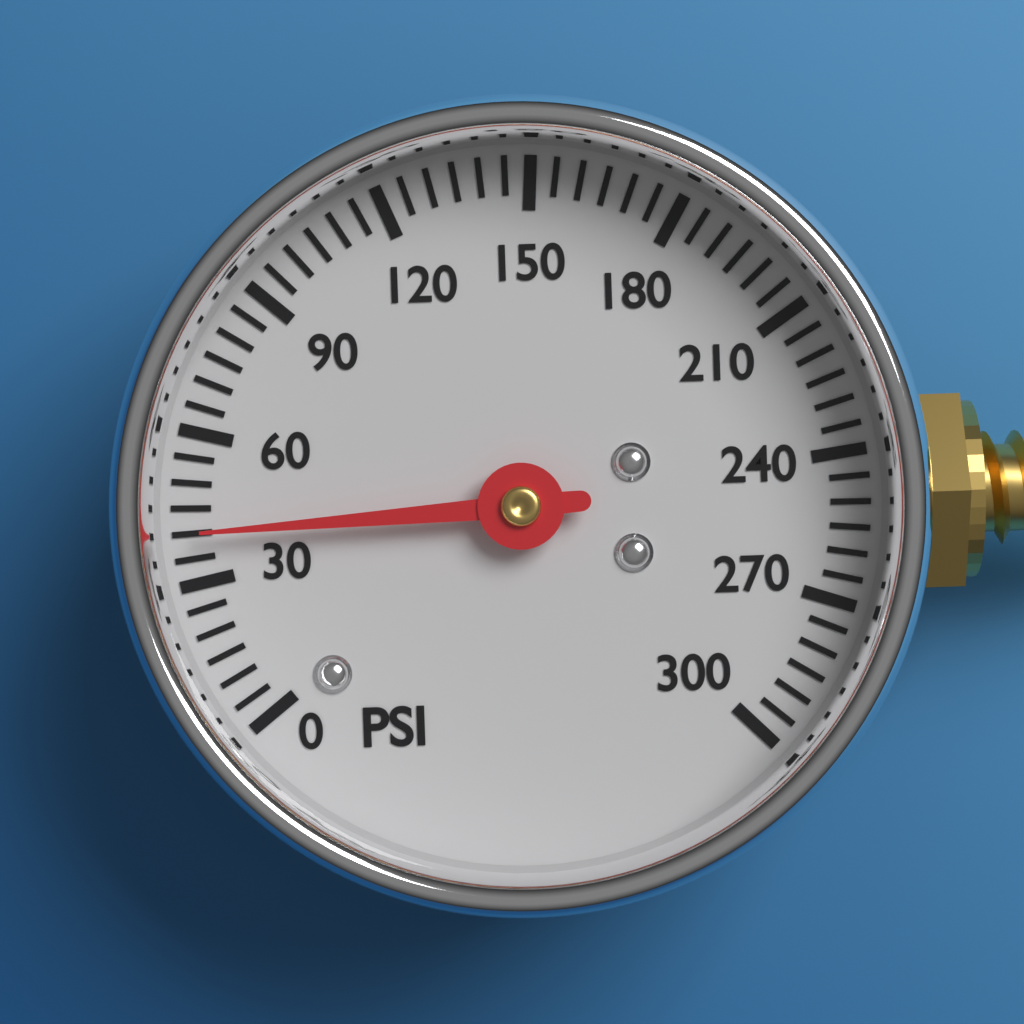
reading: 40 psi
